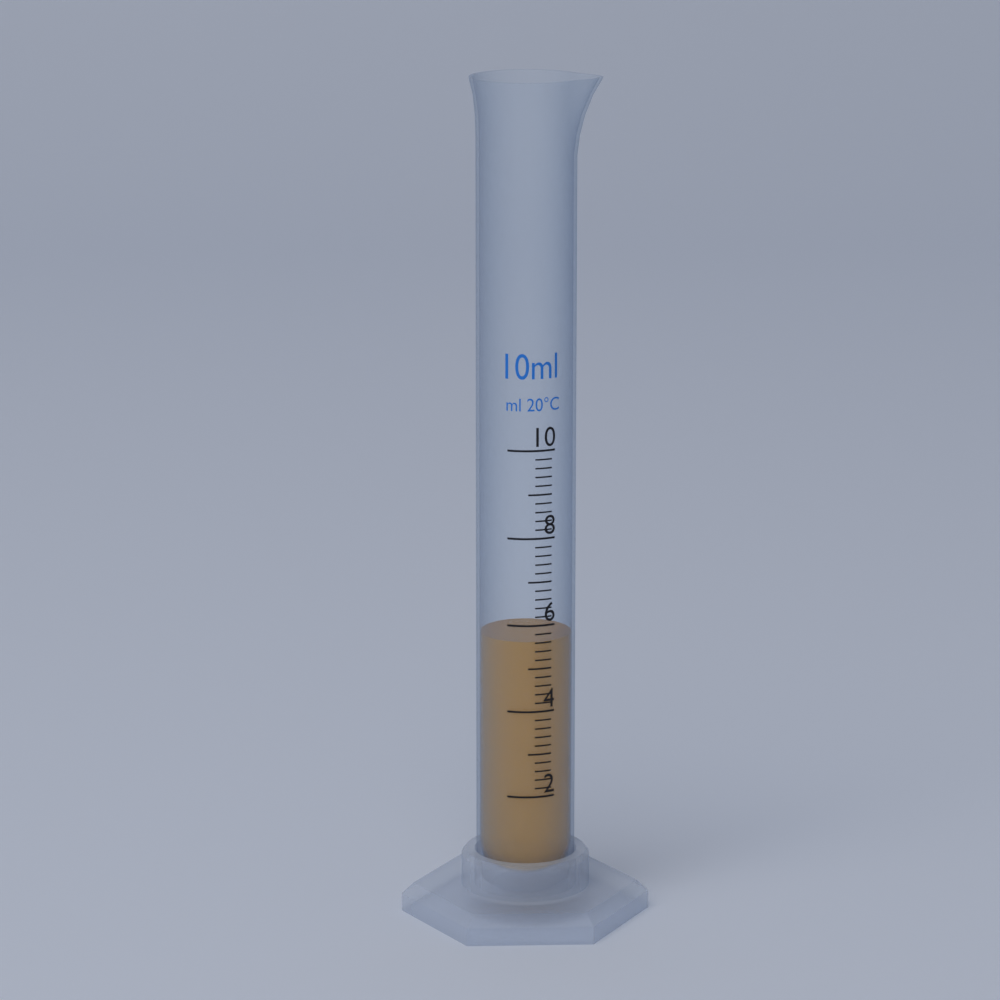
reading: 5.6 ml
